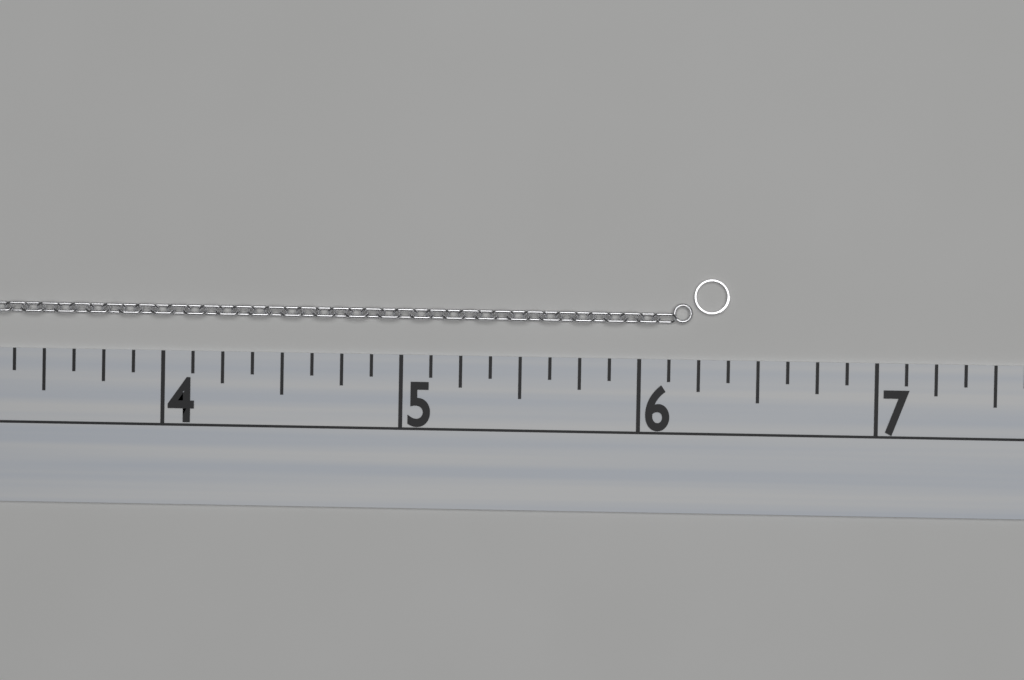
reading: 6.375 (no unit)
